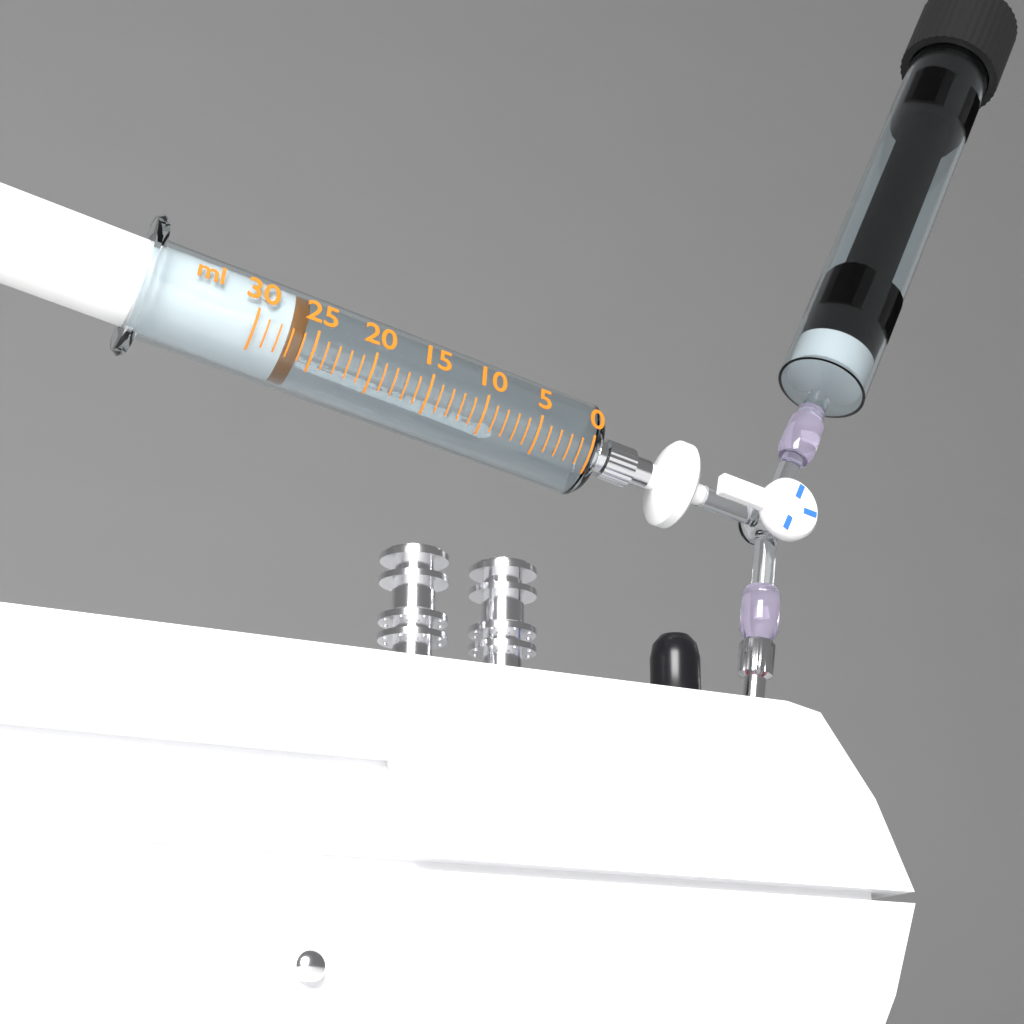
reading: 26 ml
